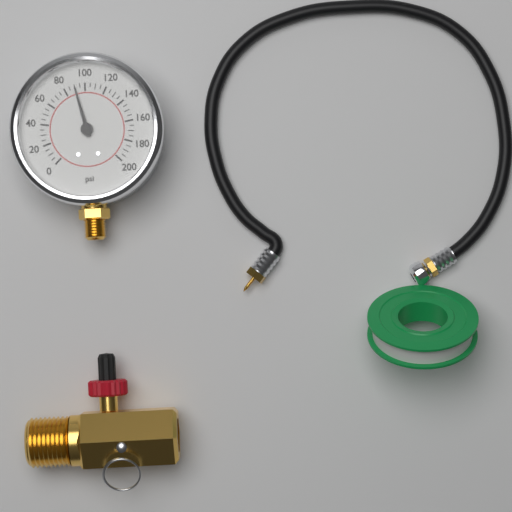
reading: 90 psi
